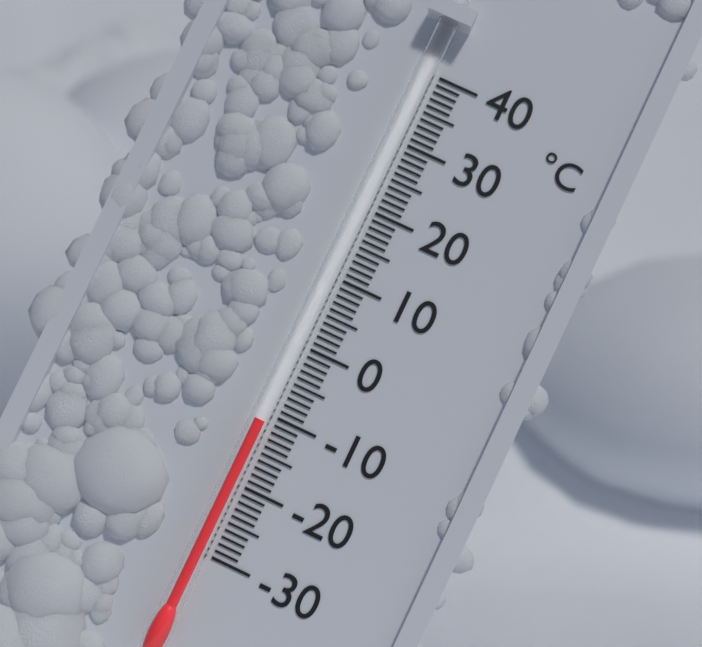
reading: -11 °C
